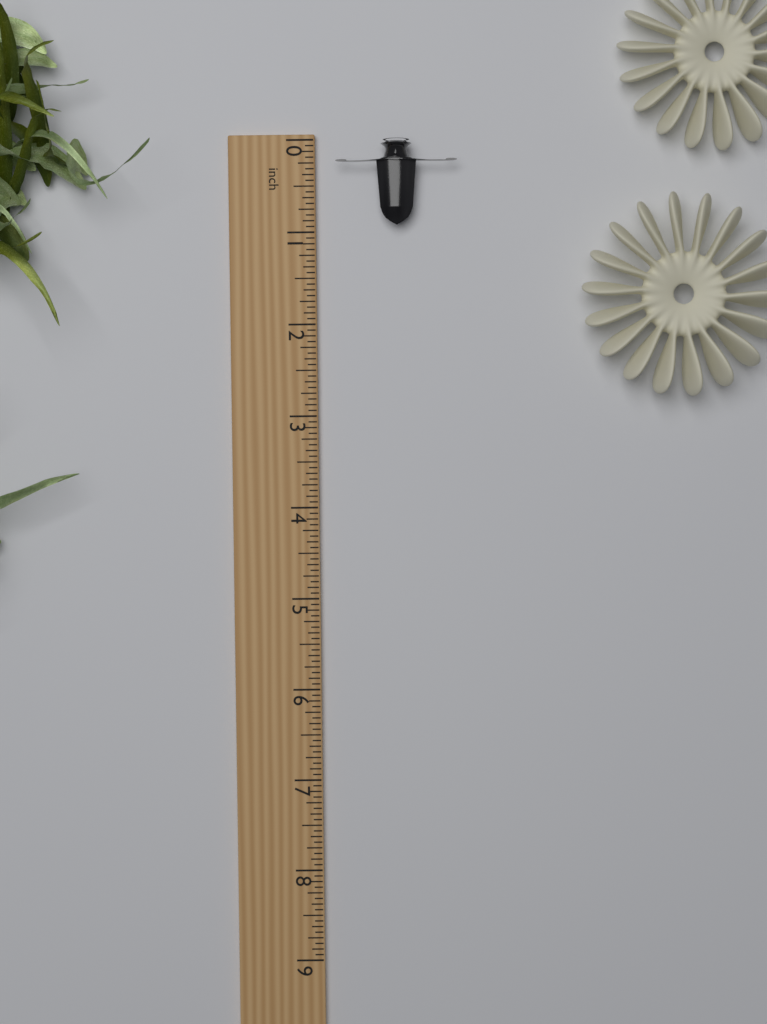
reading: 0.9375 inch
